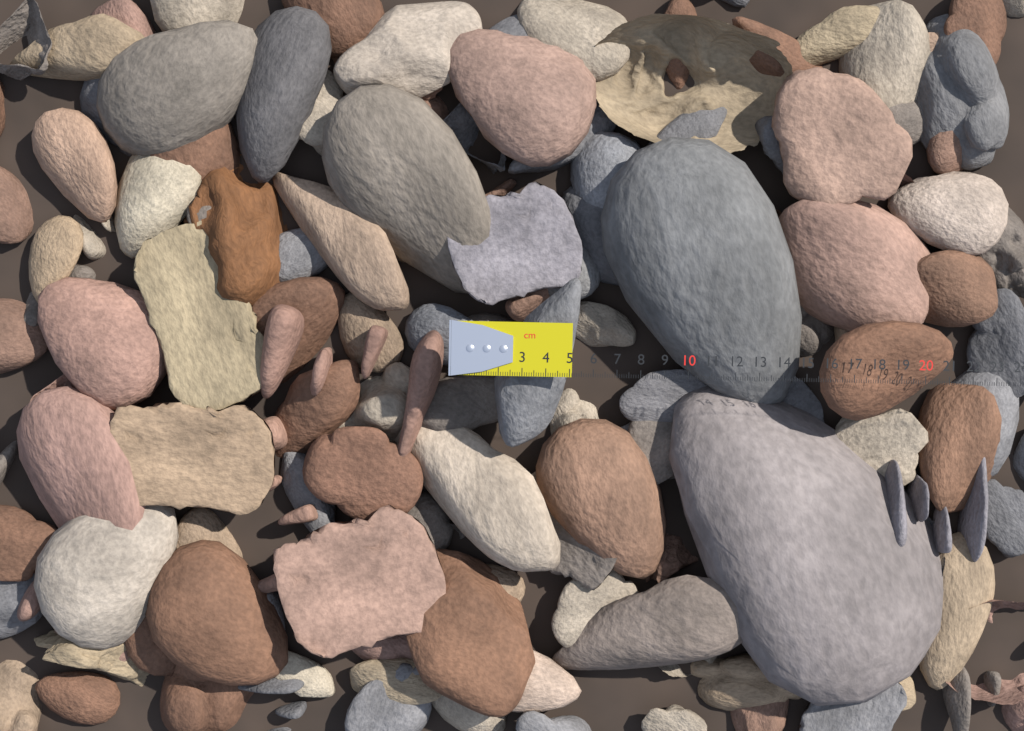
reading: 5.1 cm
